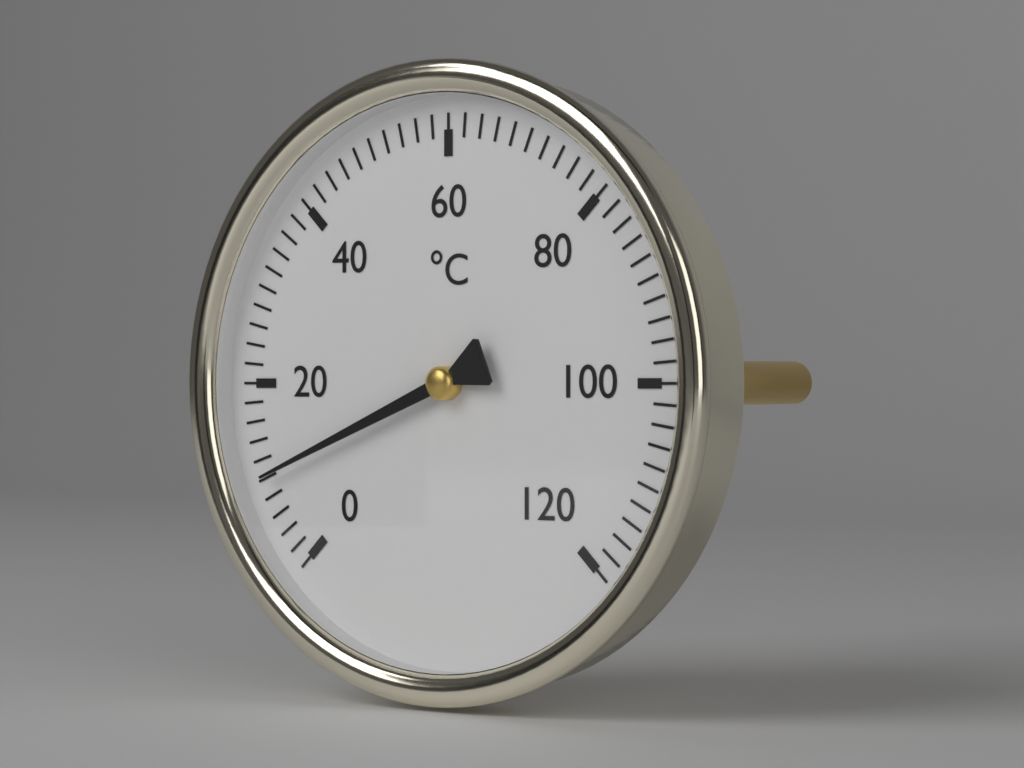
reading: 10 °C
